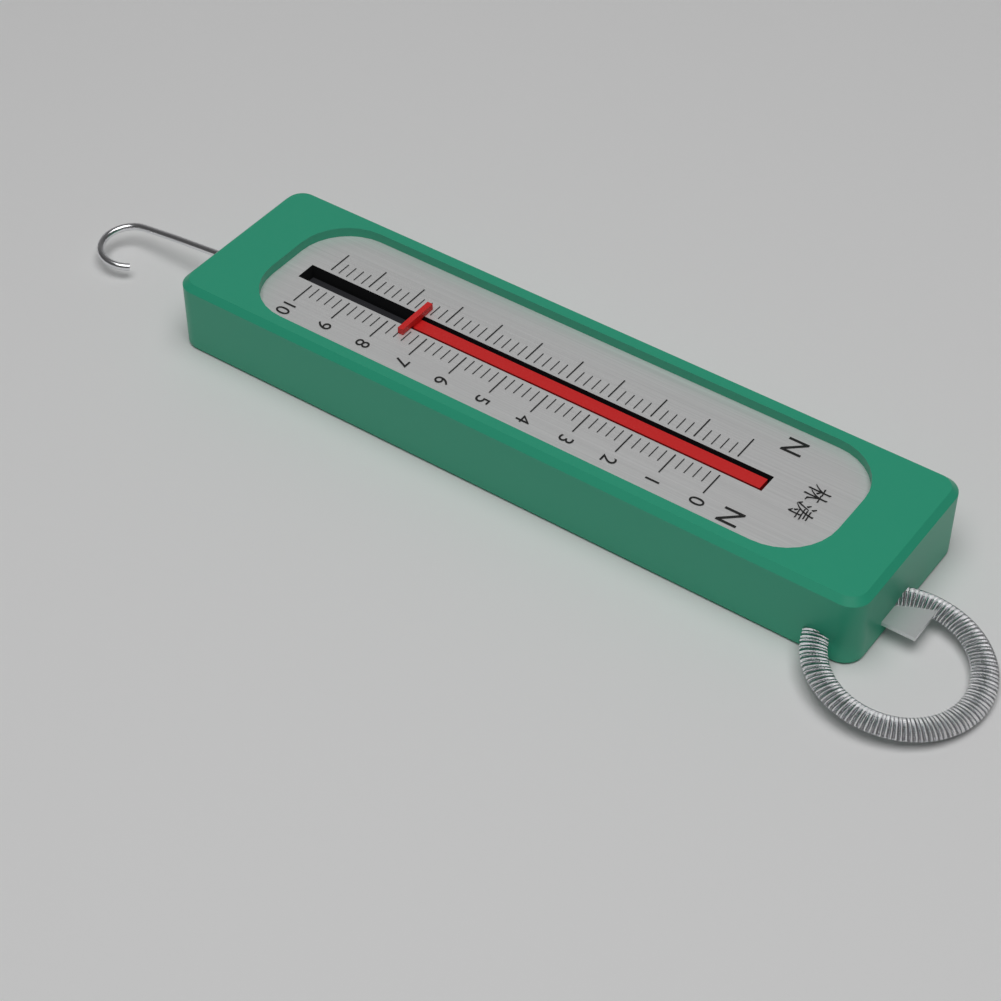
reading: 7.6 N
